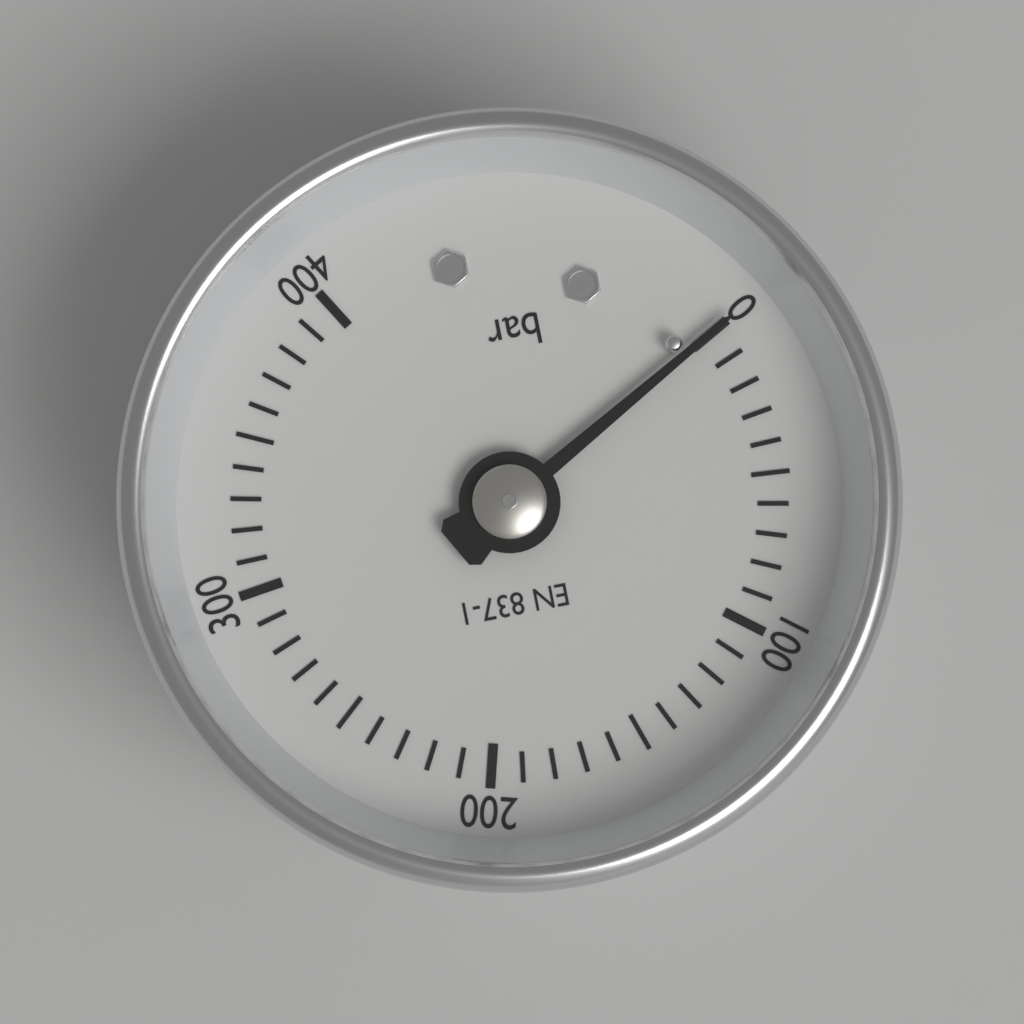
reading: 0 bar
